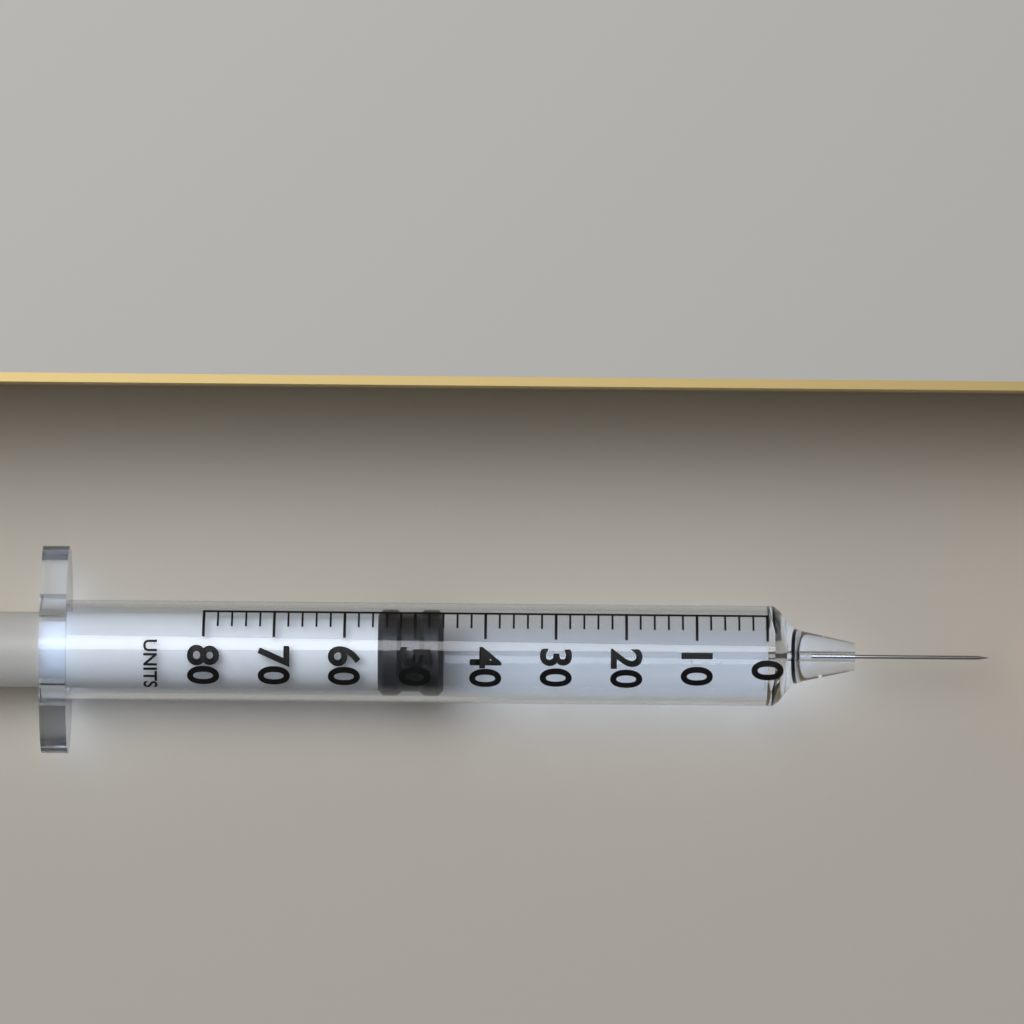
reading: 46 units
